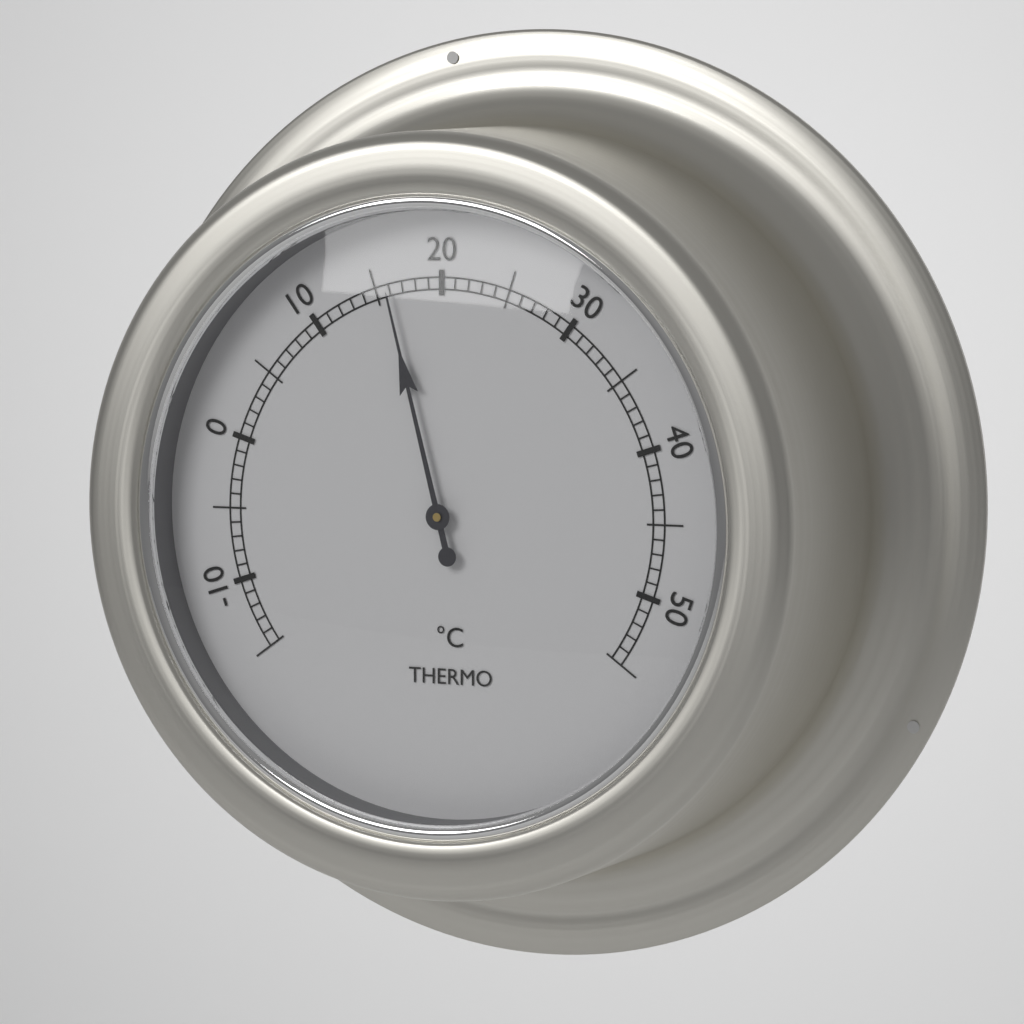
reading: 16 °C
